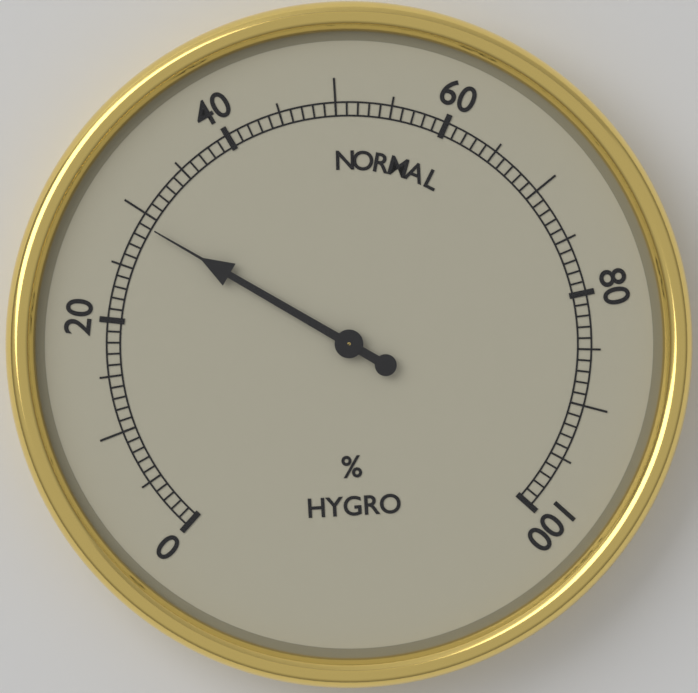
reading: 29 %
